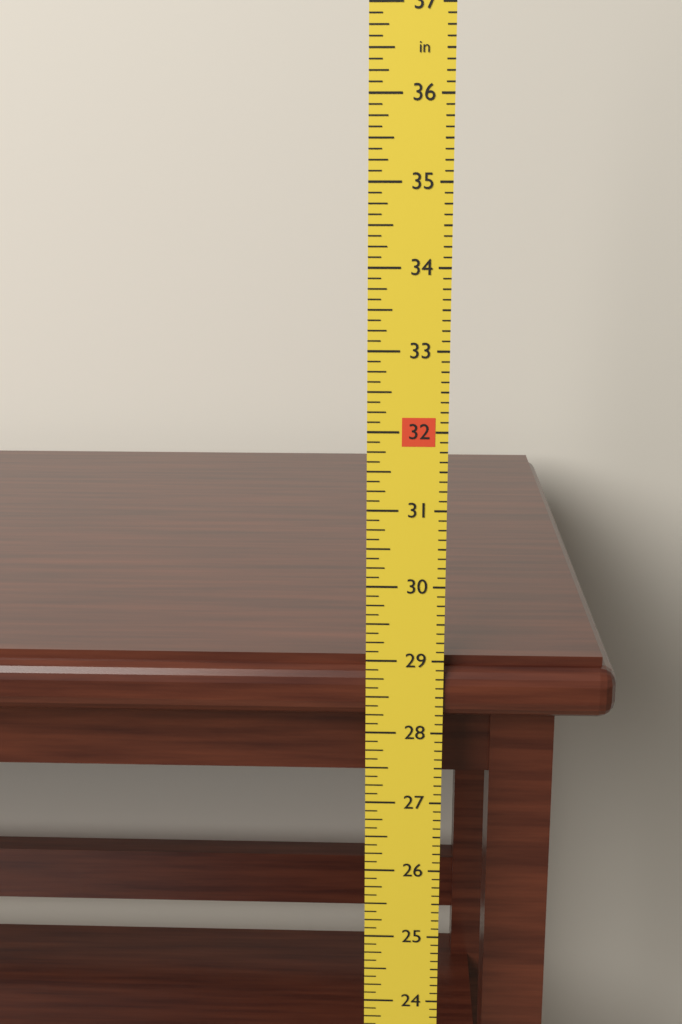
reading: 29.000 in
